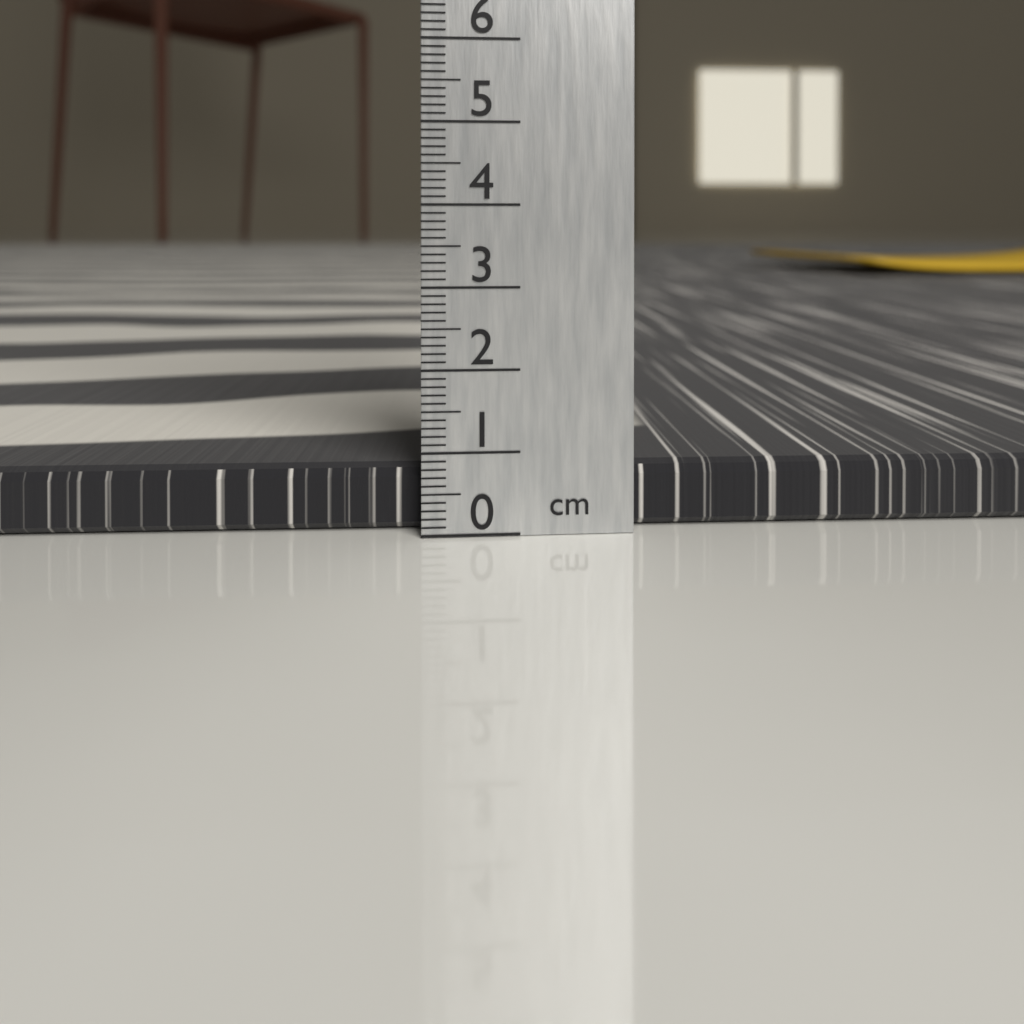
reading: 0.8 cm
